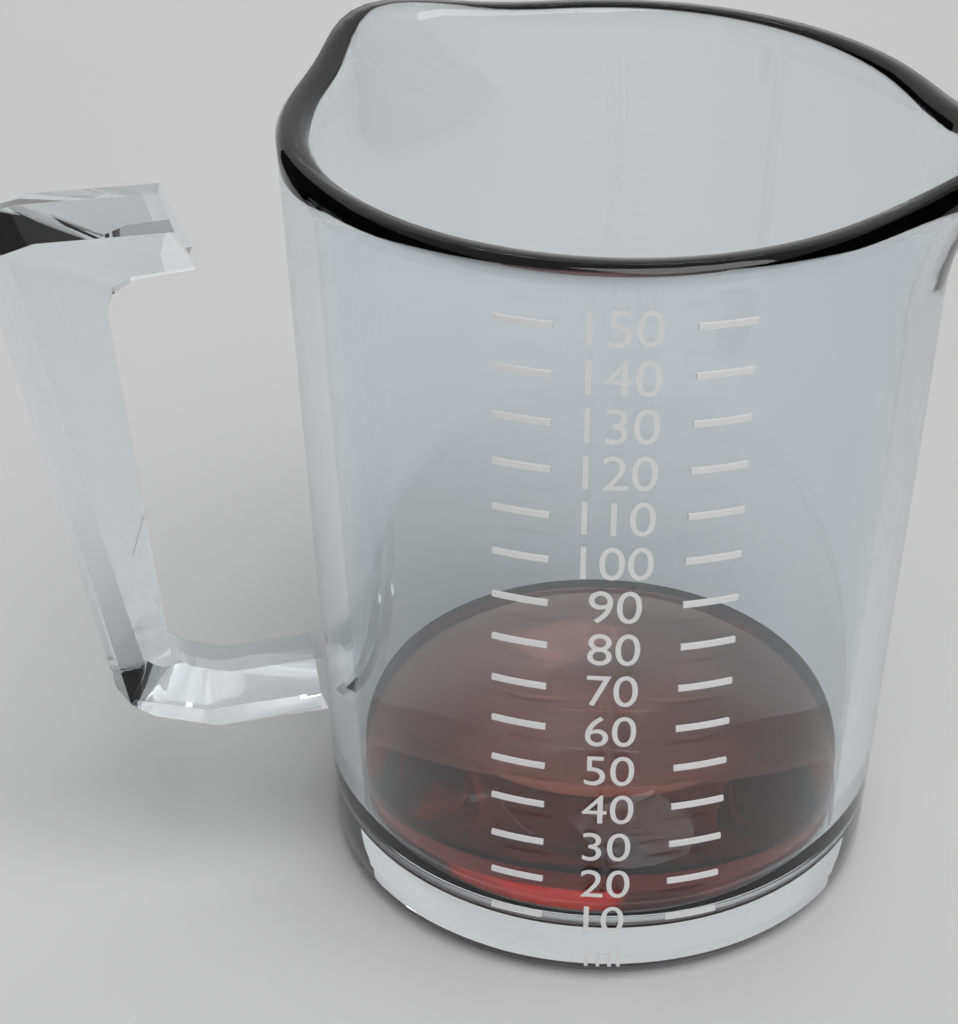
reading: 20 ml
